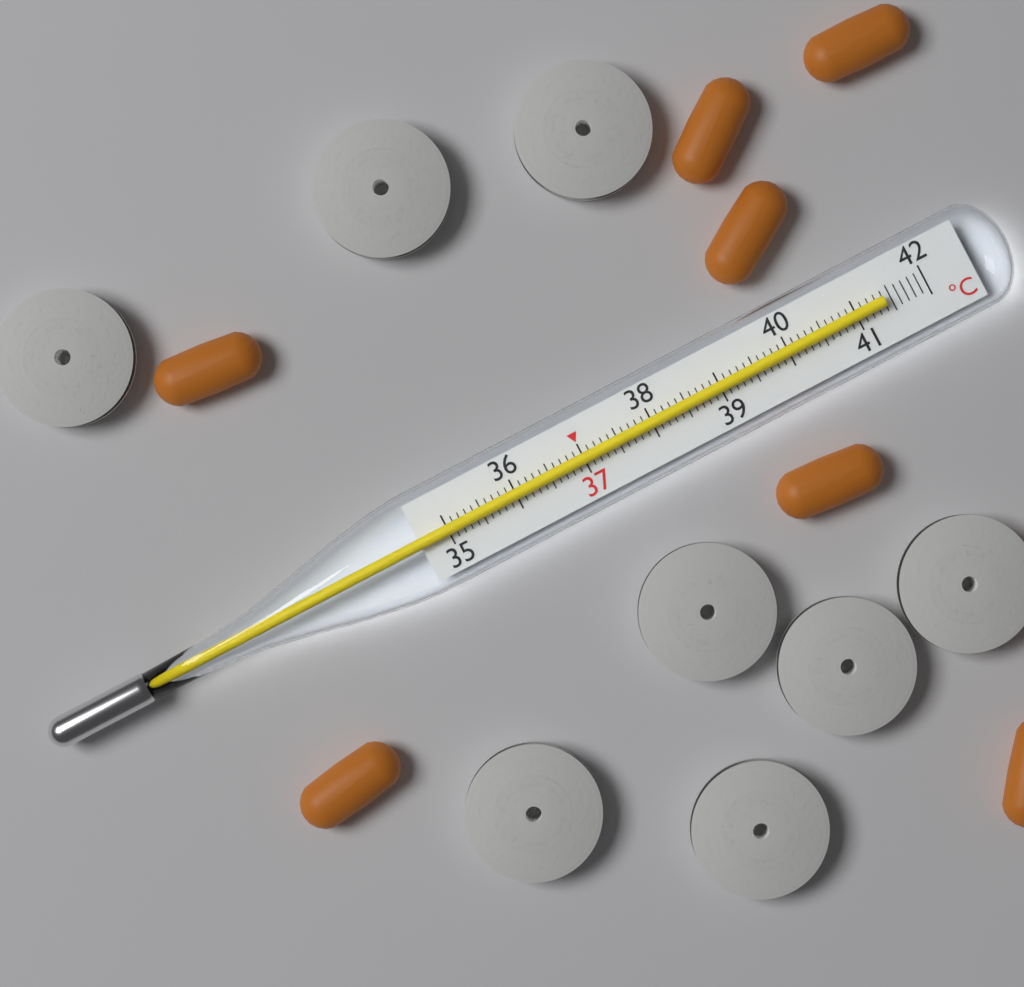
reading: 41.4 °C
